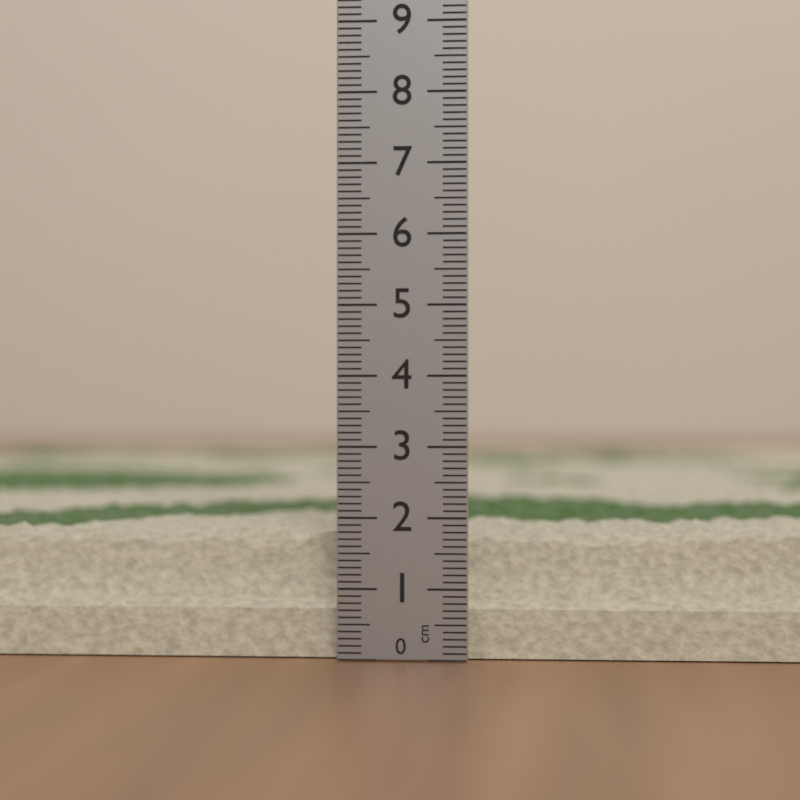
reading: 1.9 cm
